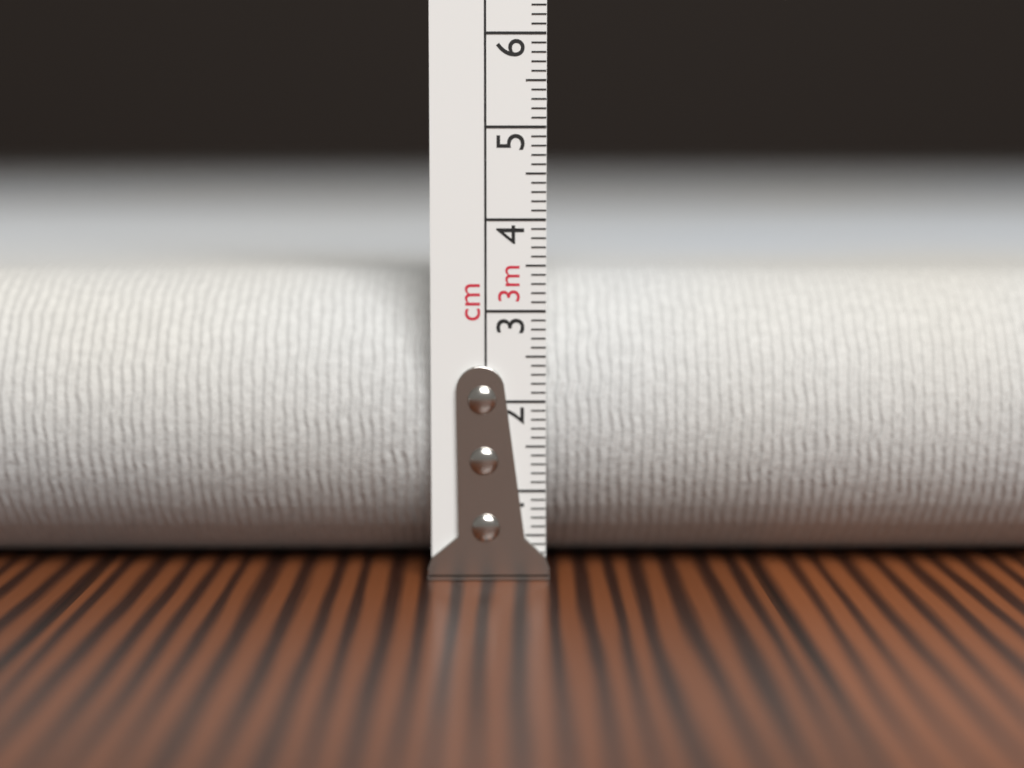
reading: 3.4 cm
